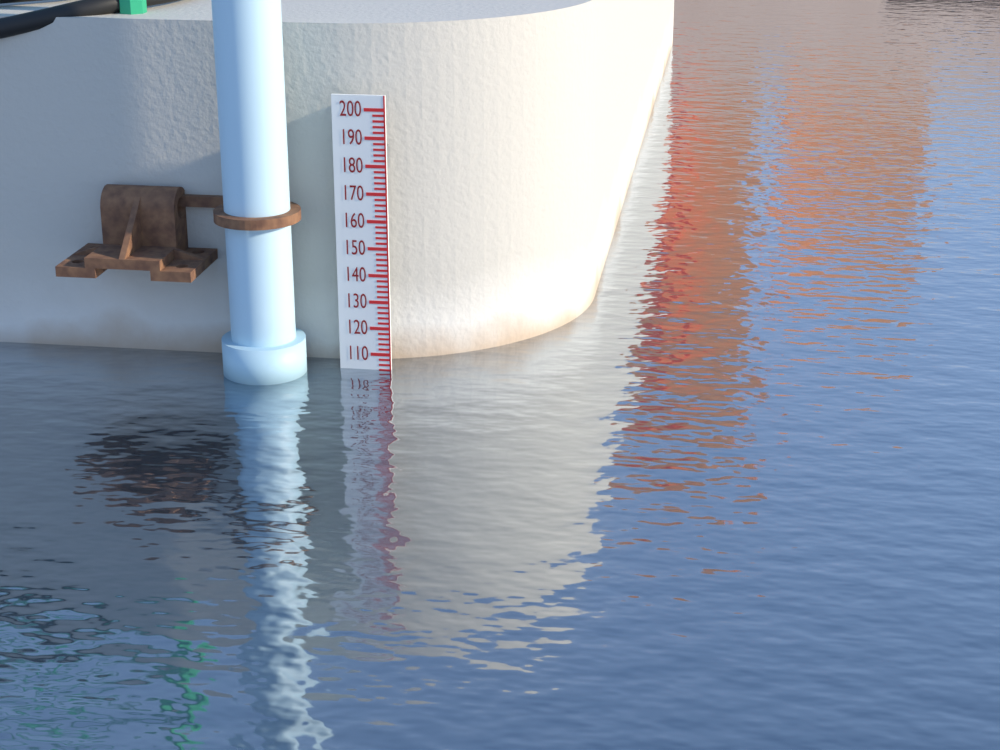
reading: 104 (no unit)
